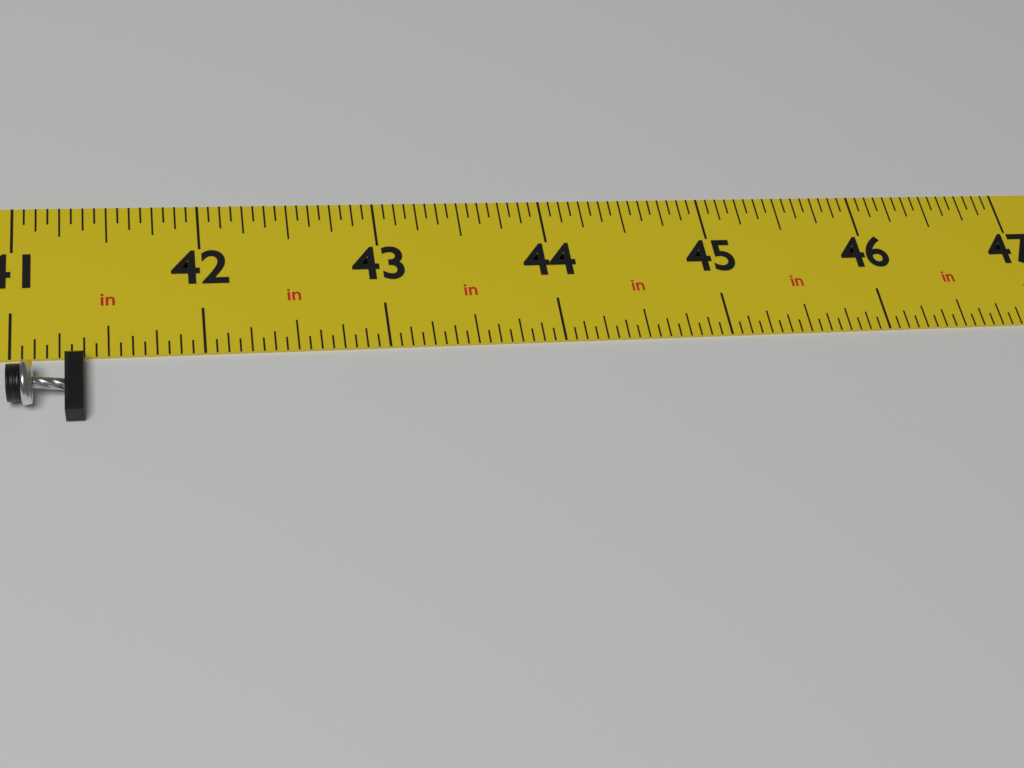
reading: 41.3750 in
